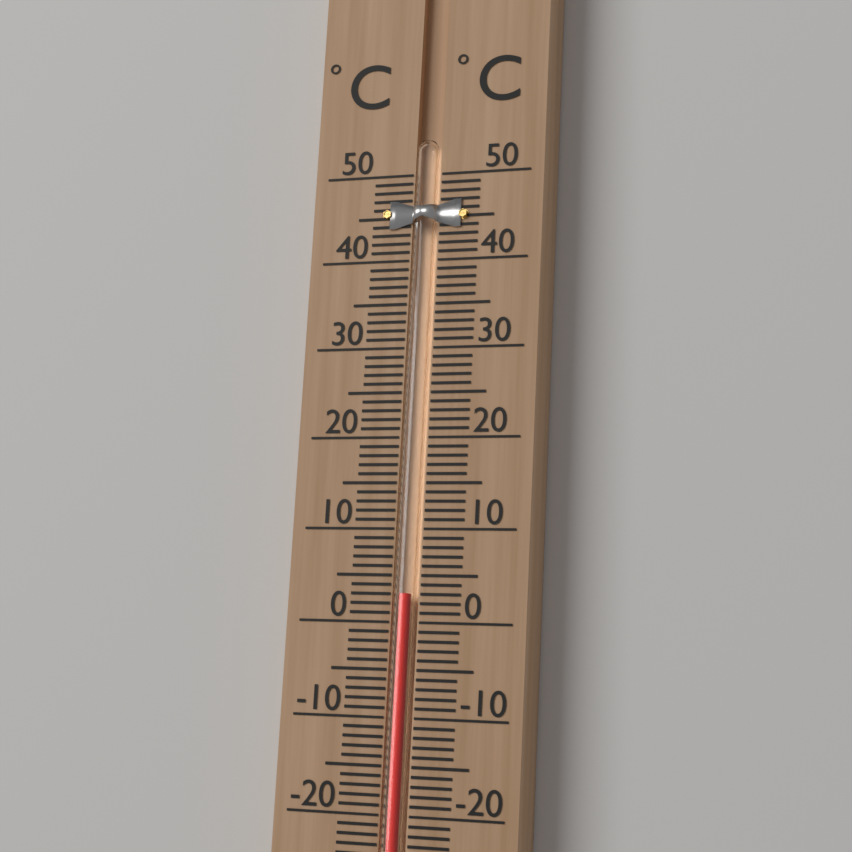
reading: 3 °C
